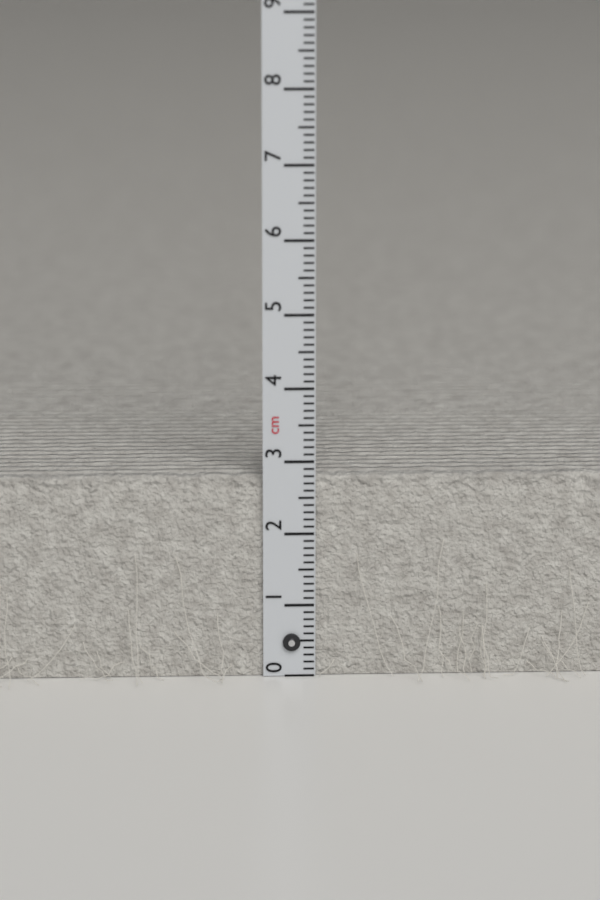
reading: 2.8 cm
